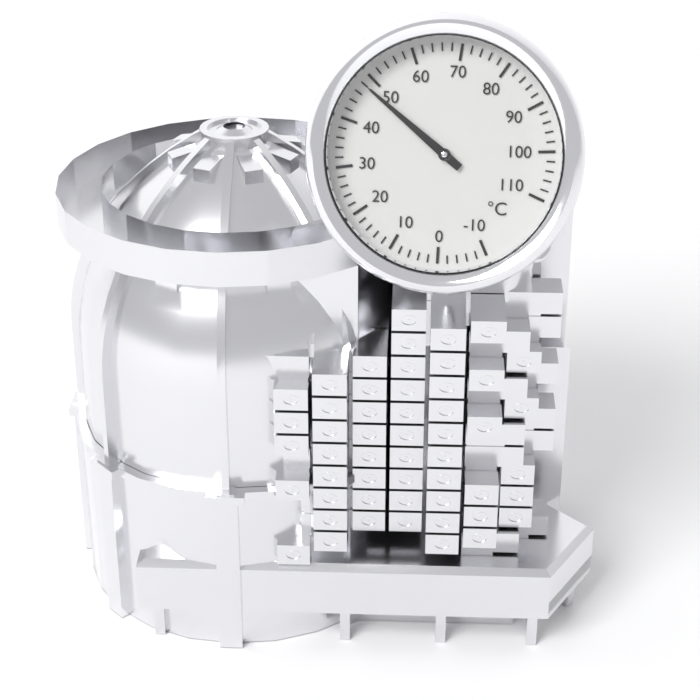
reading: 48 °C
